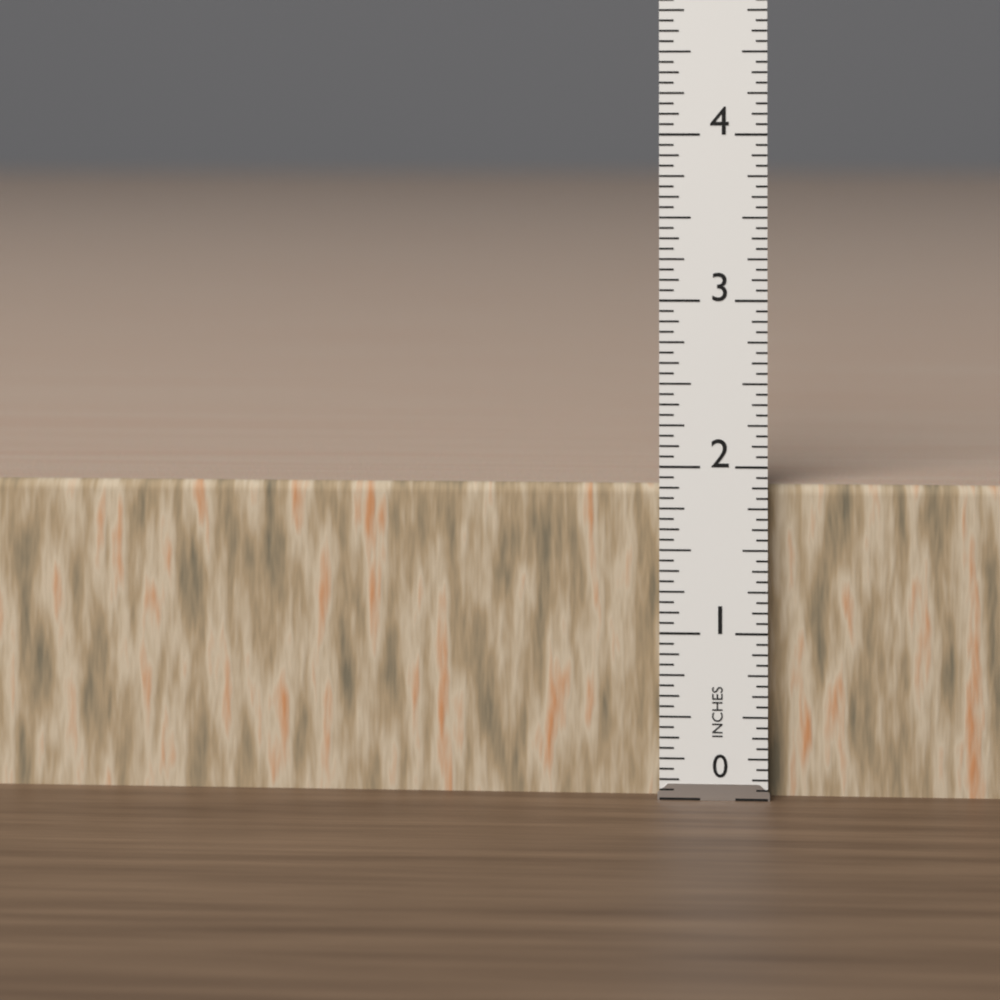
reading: 1.8750 in
